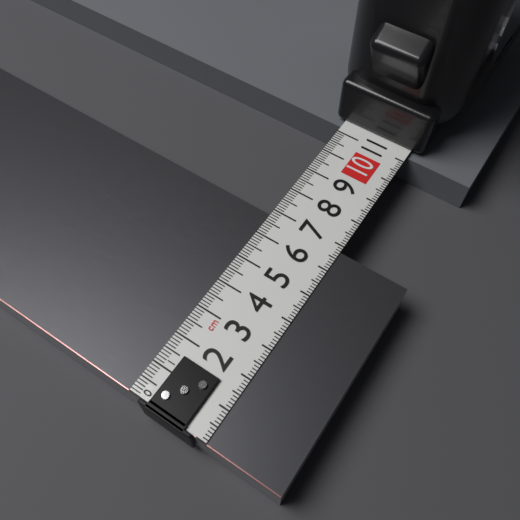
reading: 6.8 cm
